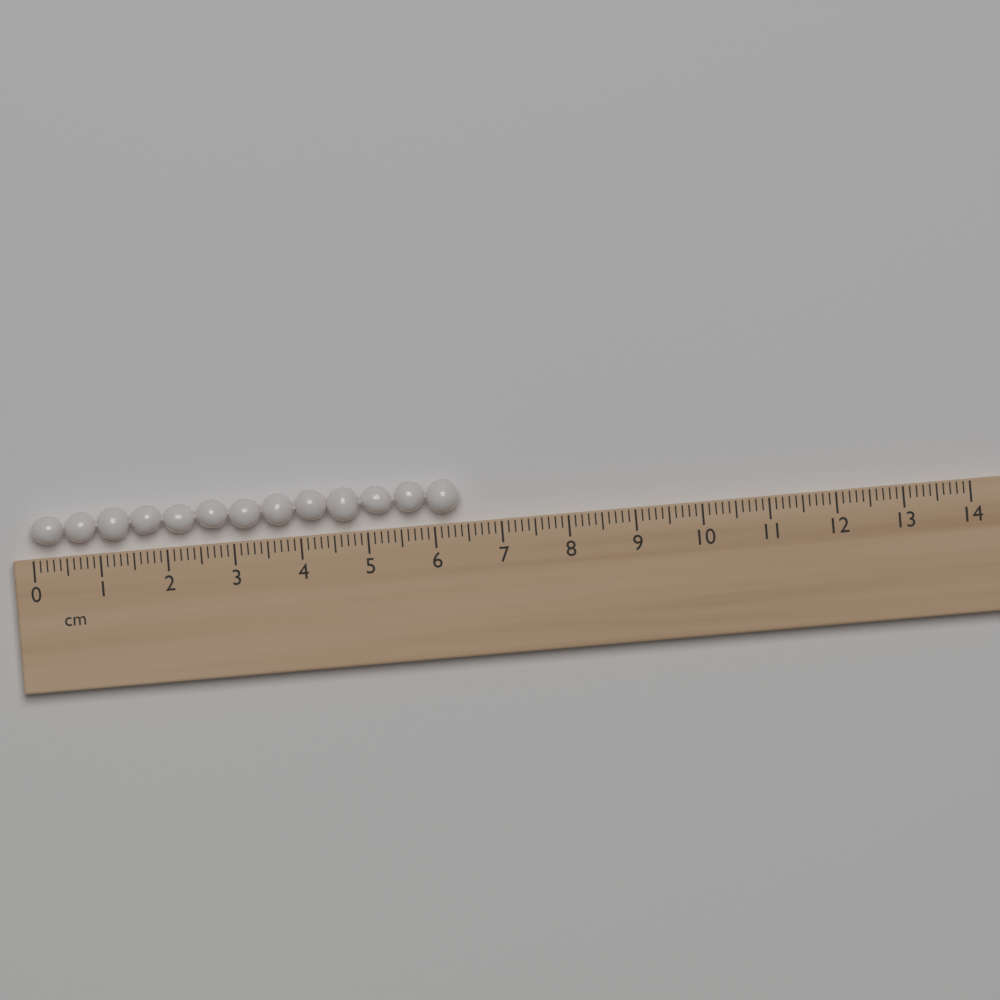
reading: 6.4 cm
